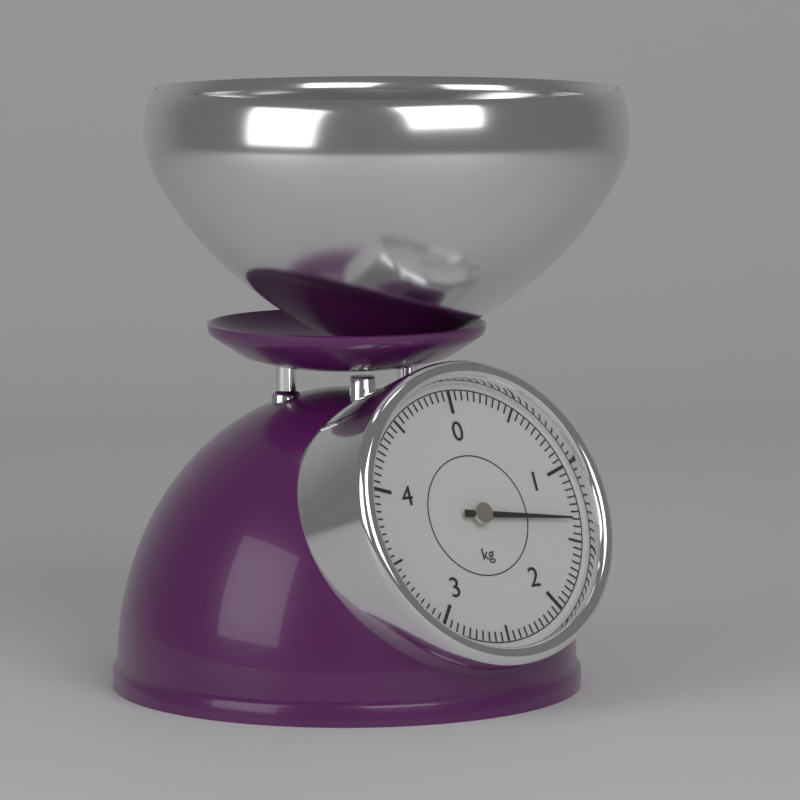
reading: 1.35 kg
